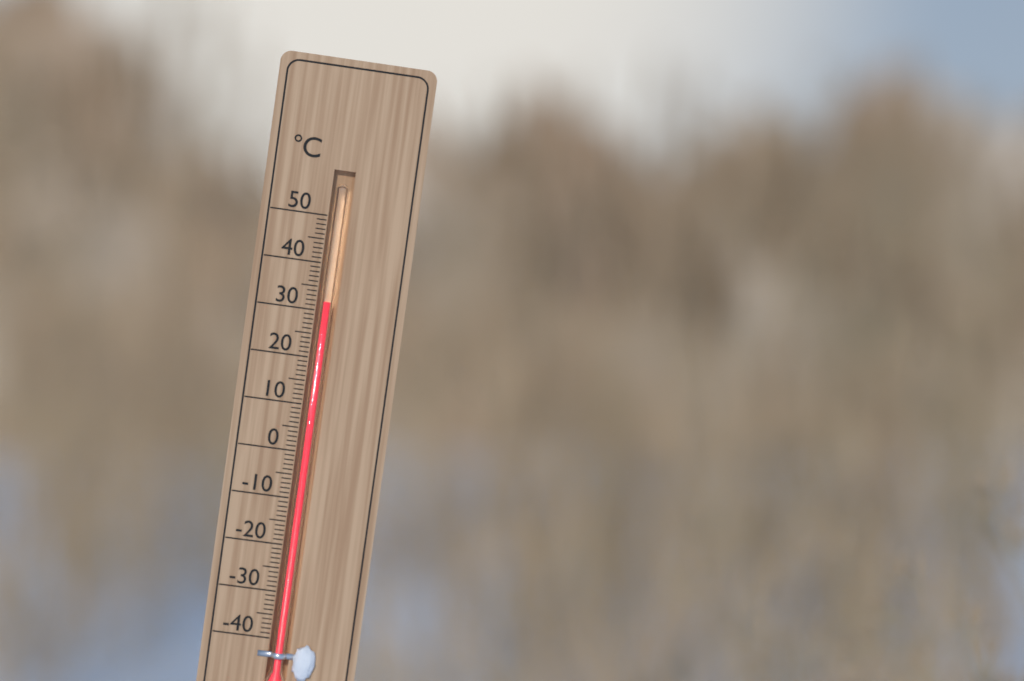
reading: 32 °C
